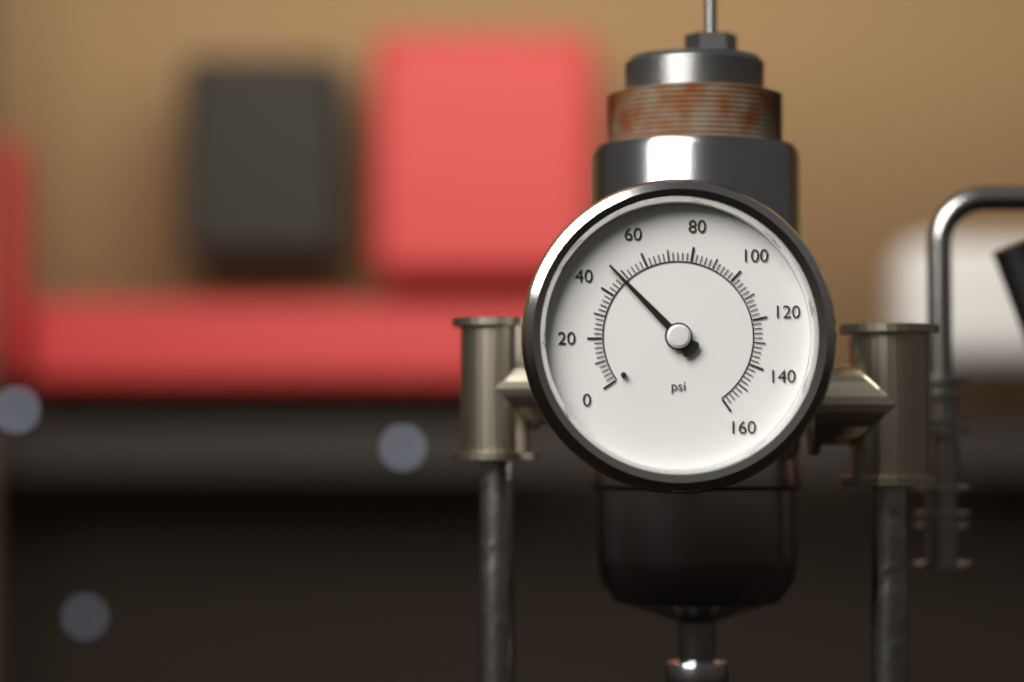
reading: 48 psi
